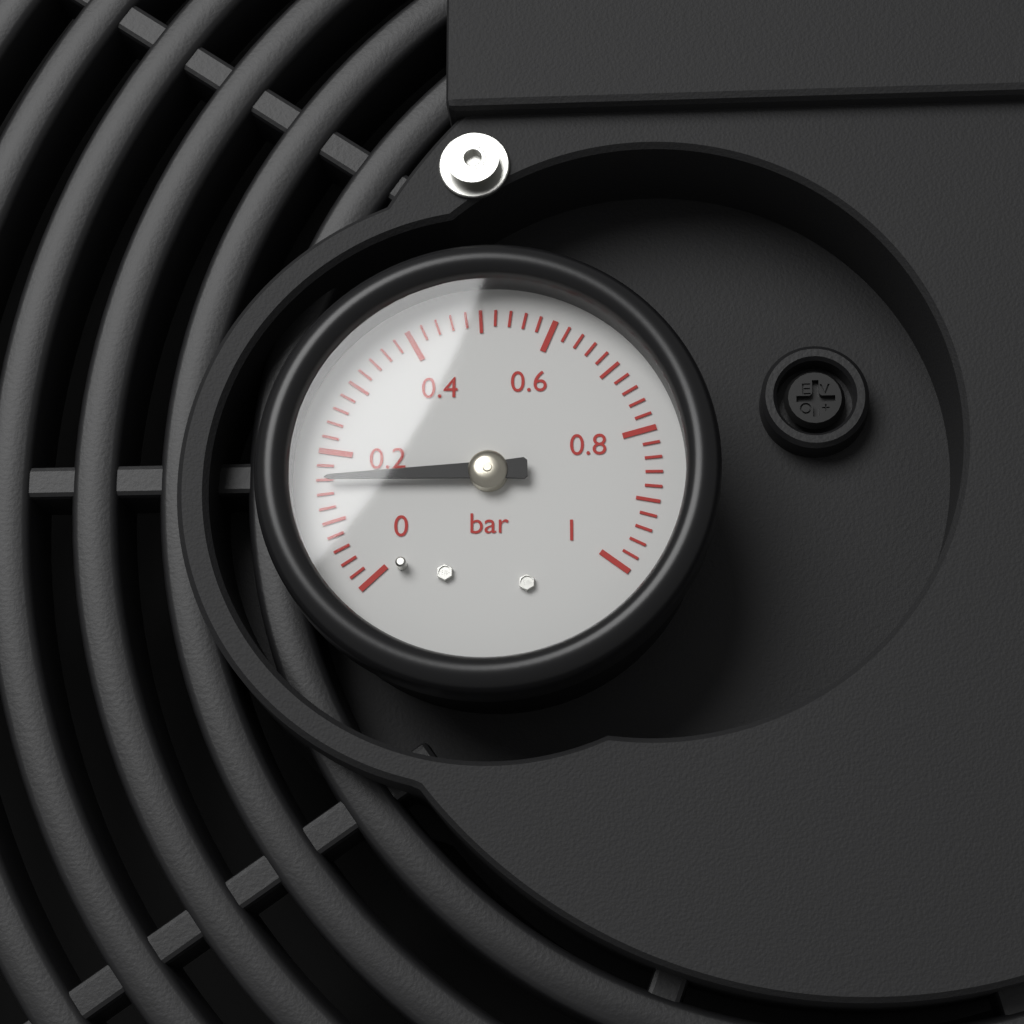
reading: 0.16 bar
